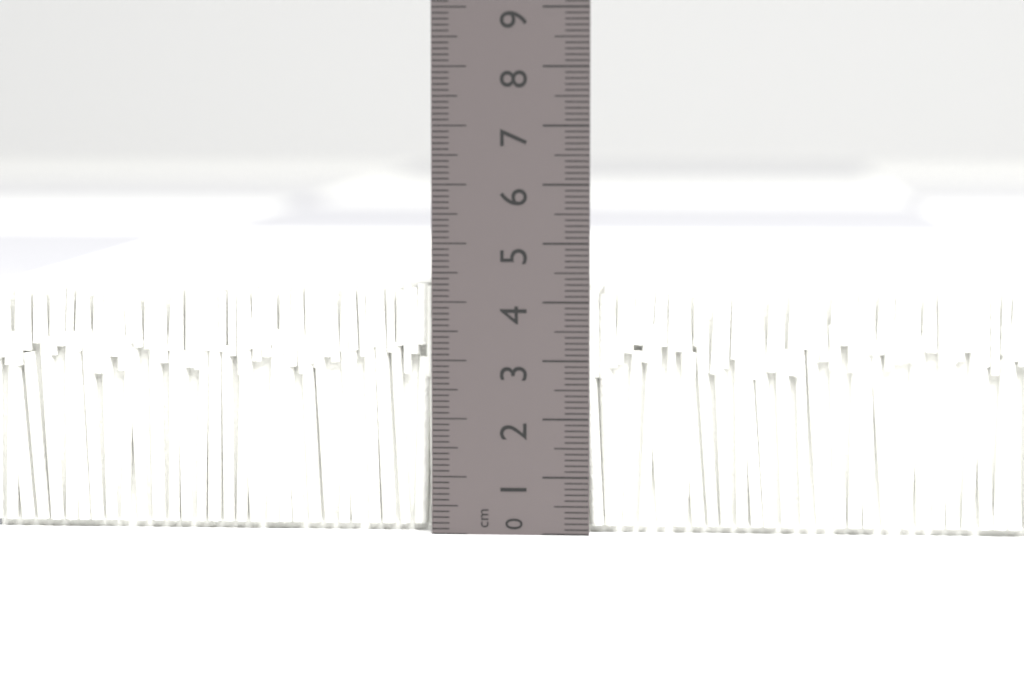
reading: 4.3 cm
